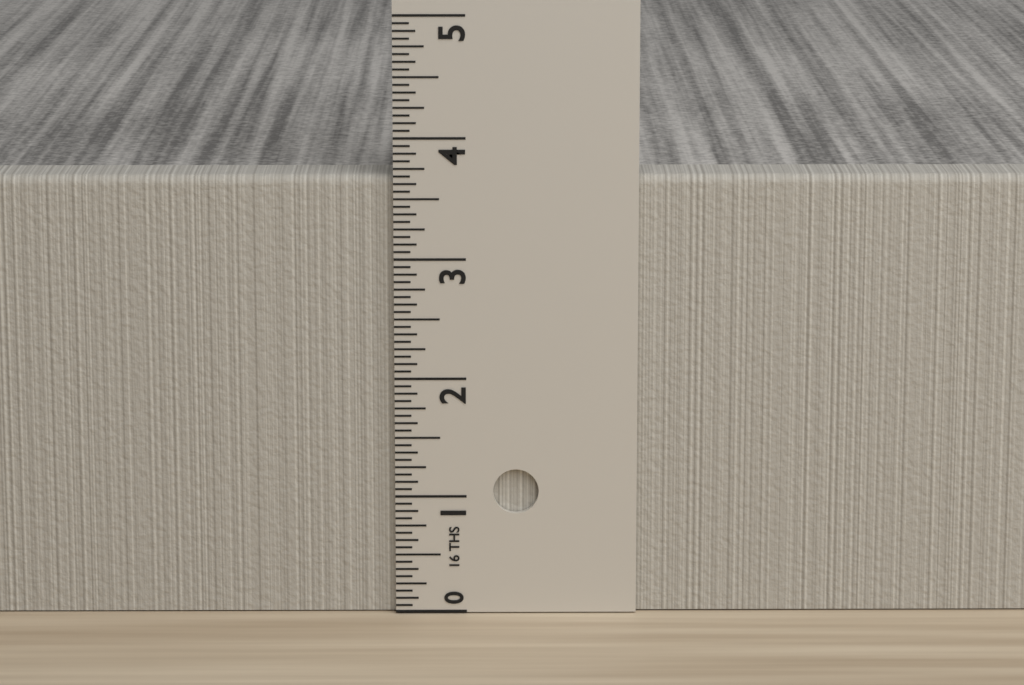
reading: 3.6875 in
